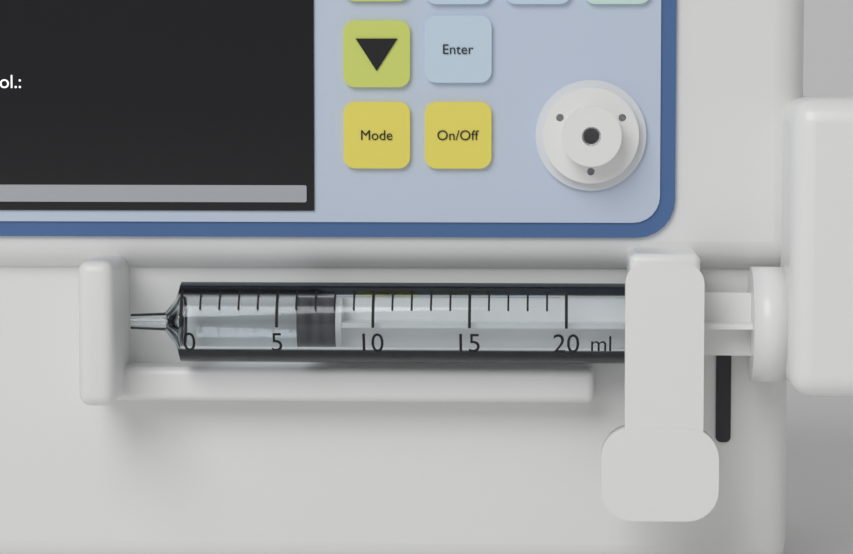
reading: 6 ml
